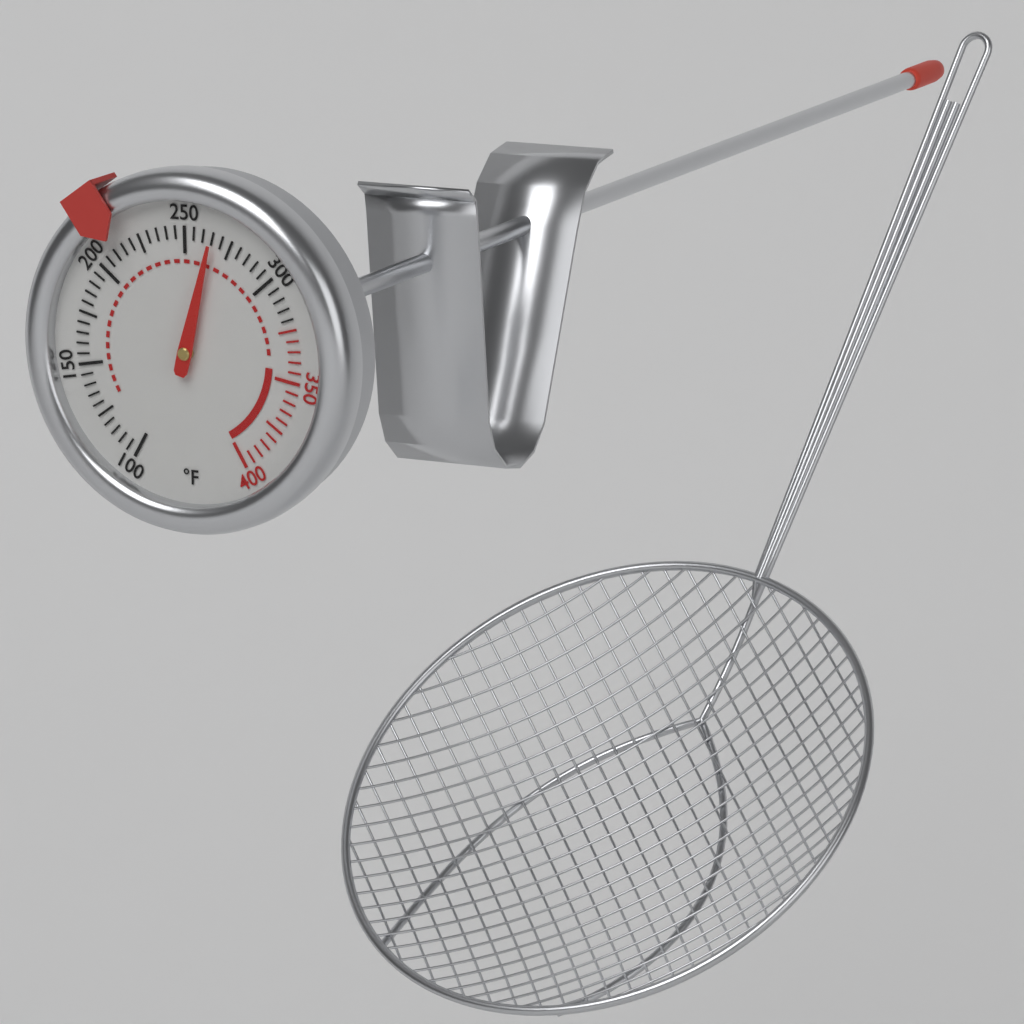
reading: 265 °F
